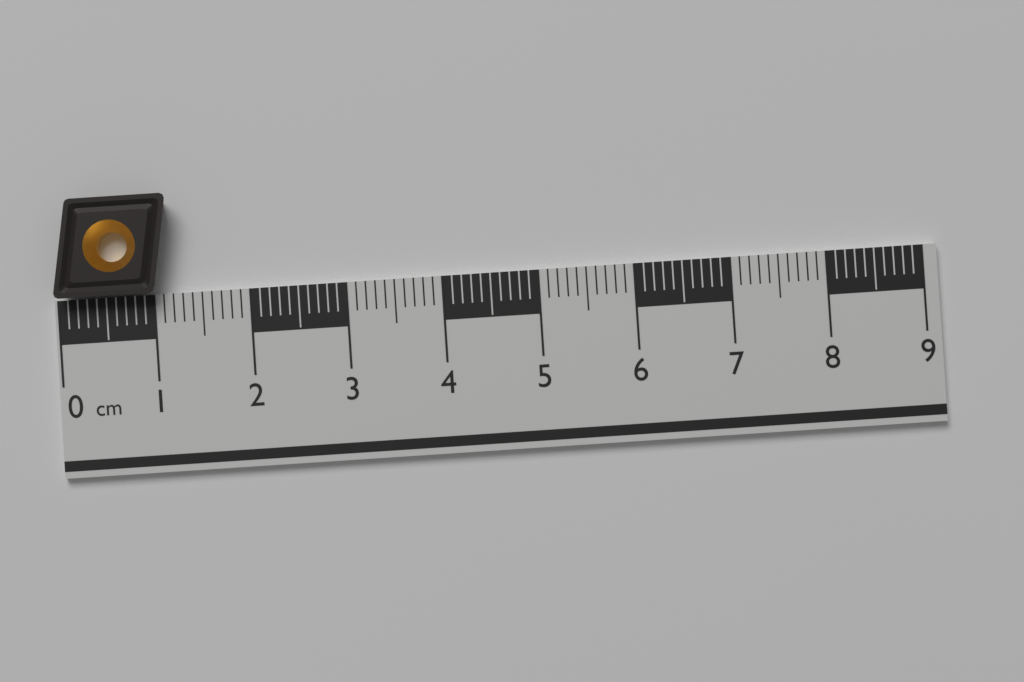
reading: 1.2 cm
